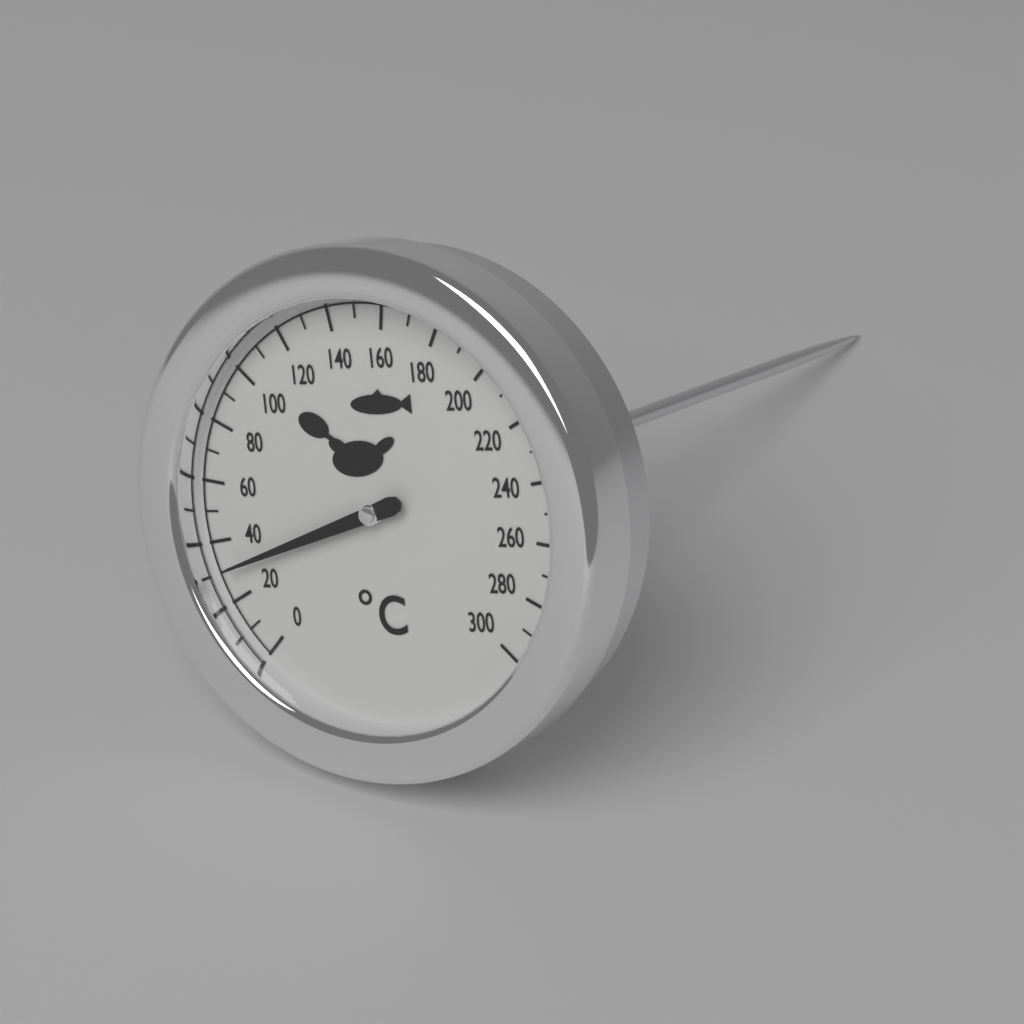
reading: 30 °C
